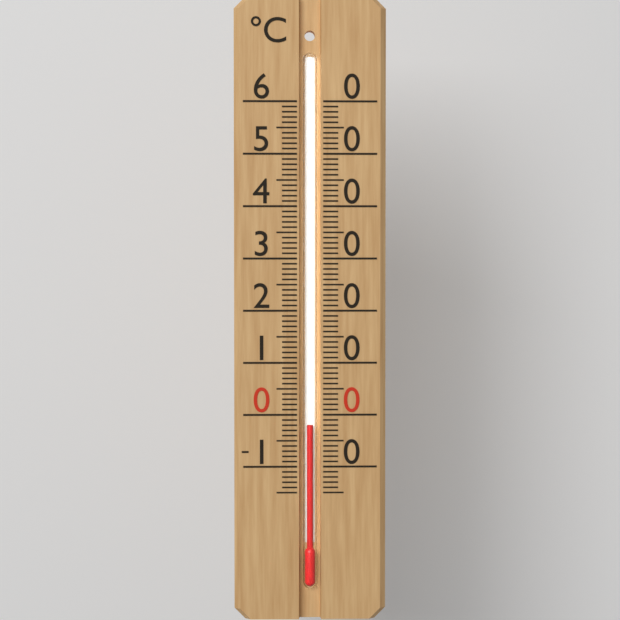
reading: -2 °C
